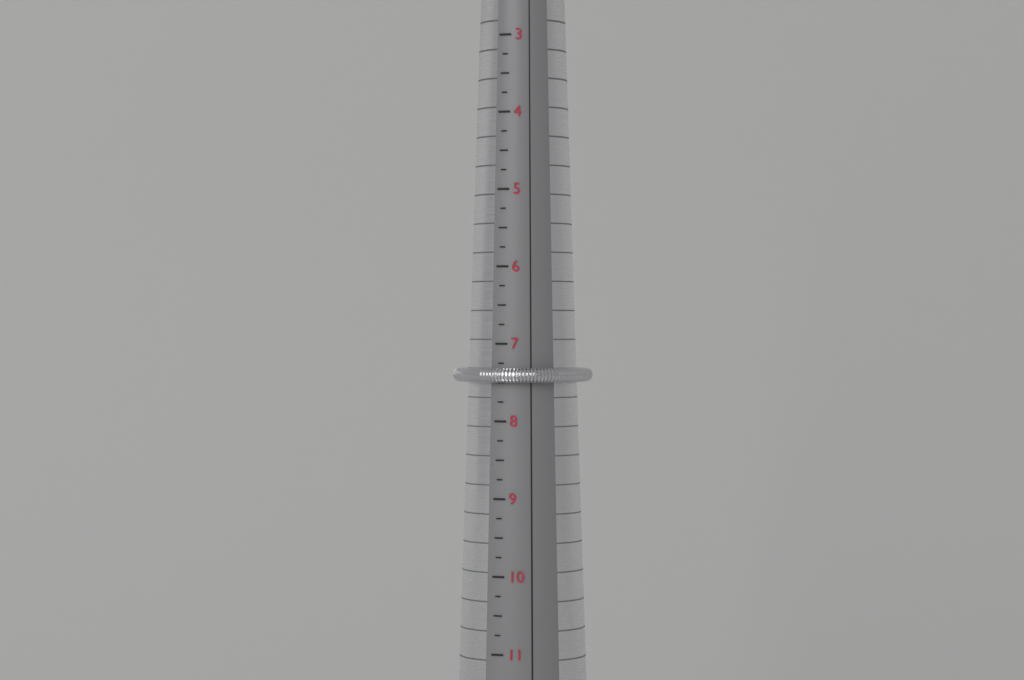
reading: 7.50 (no unit)
